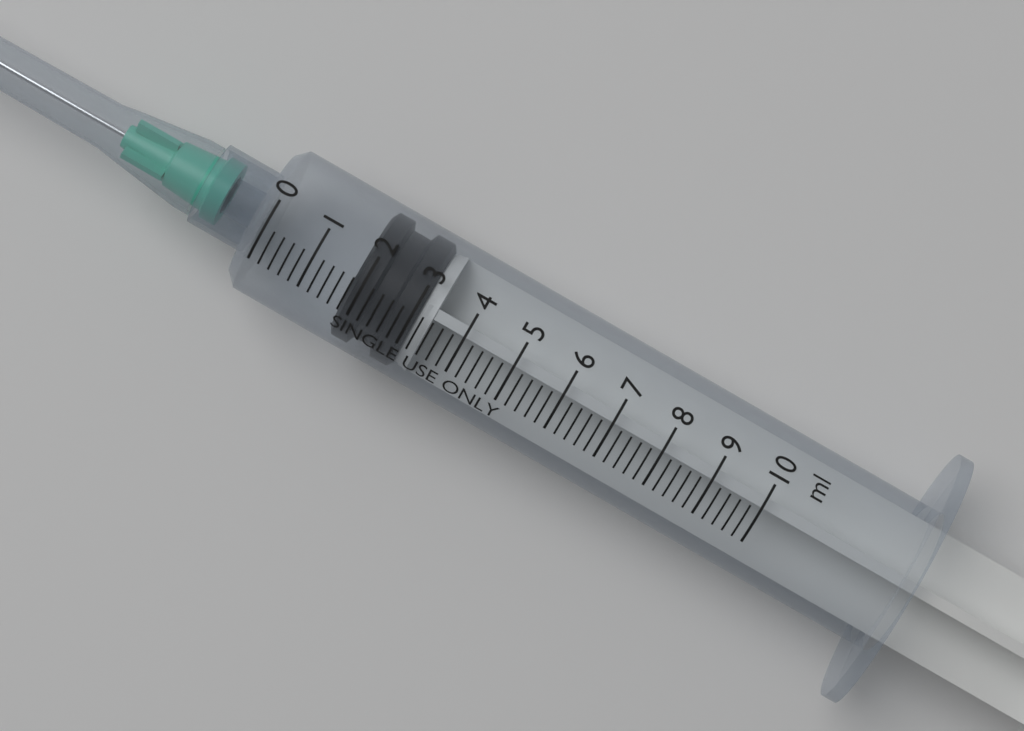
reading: 1.8 ml
